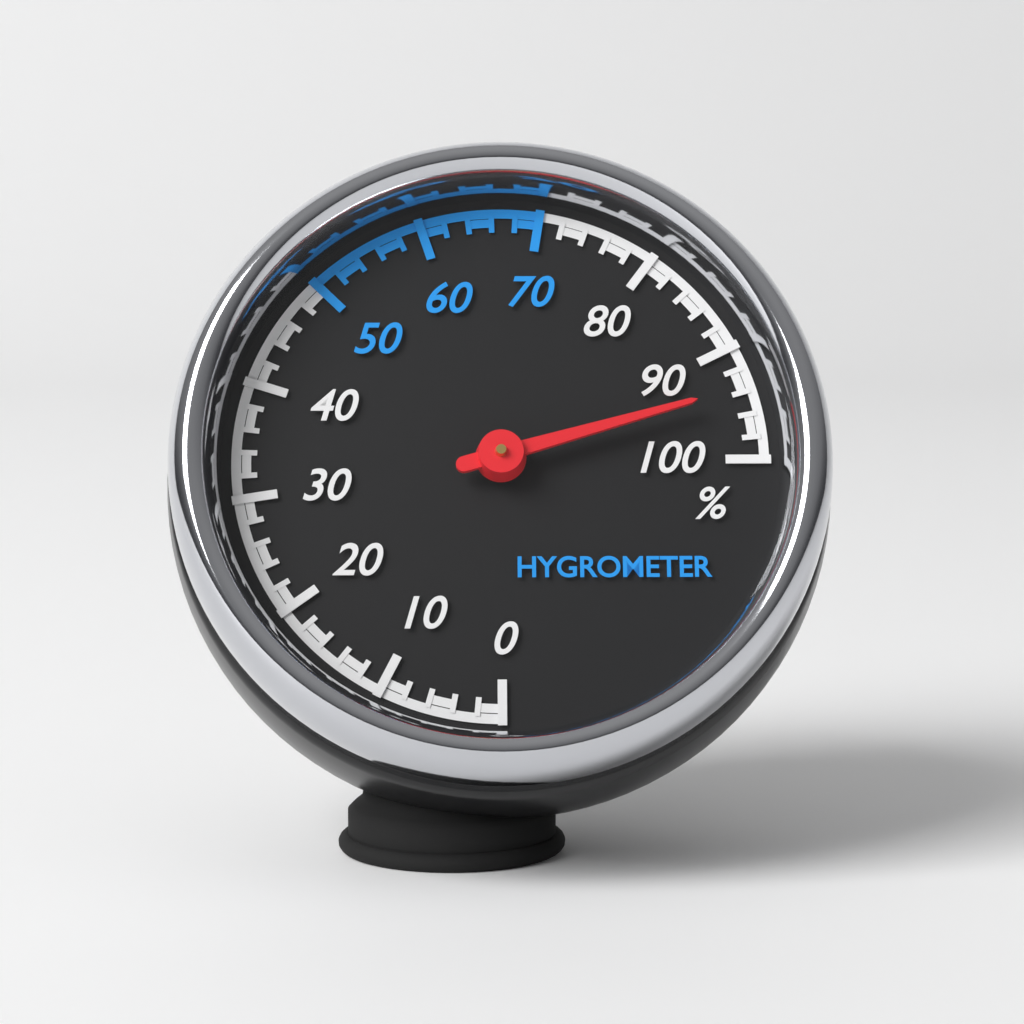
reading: 94 %
